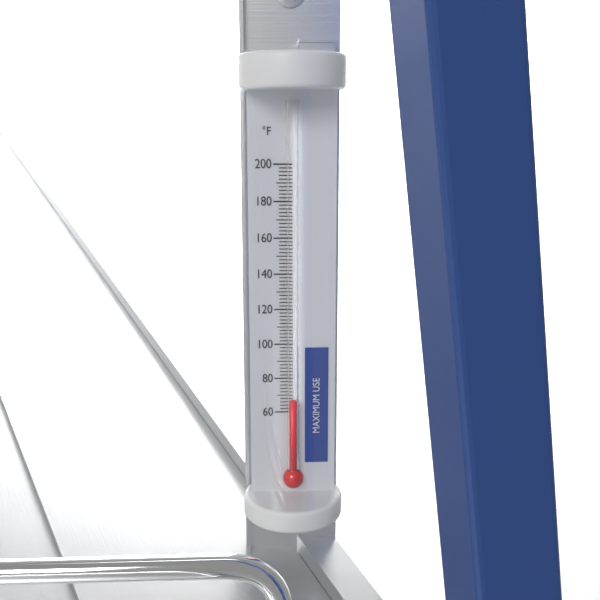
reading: 68 °F
